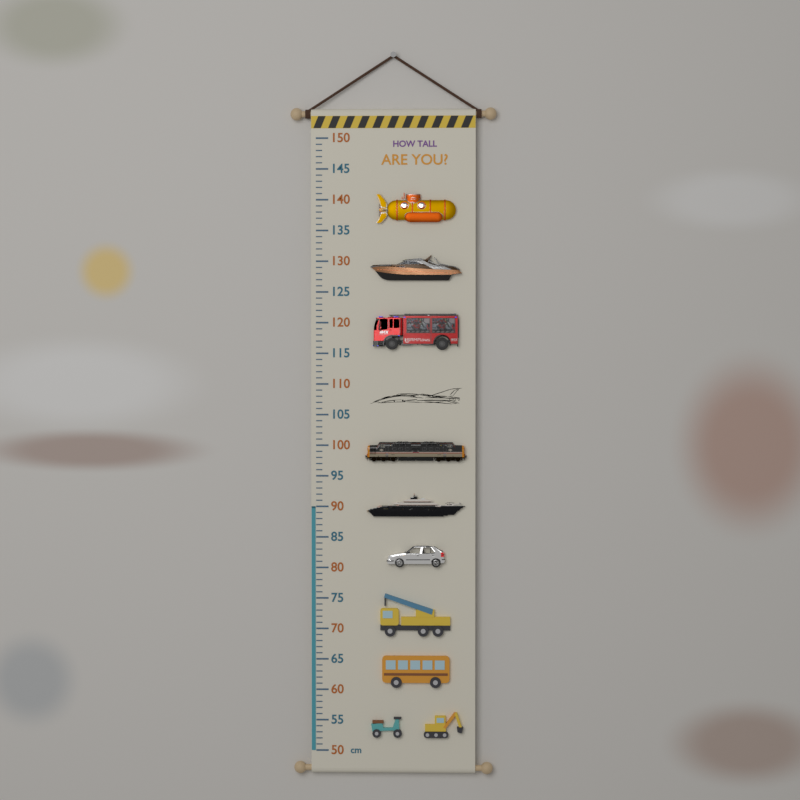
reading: 90 cm
